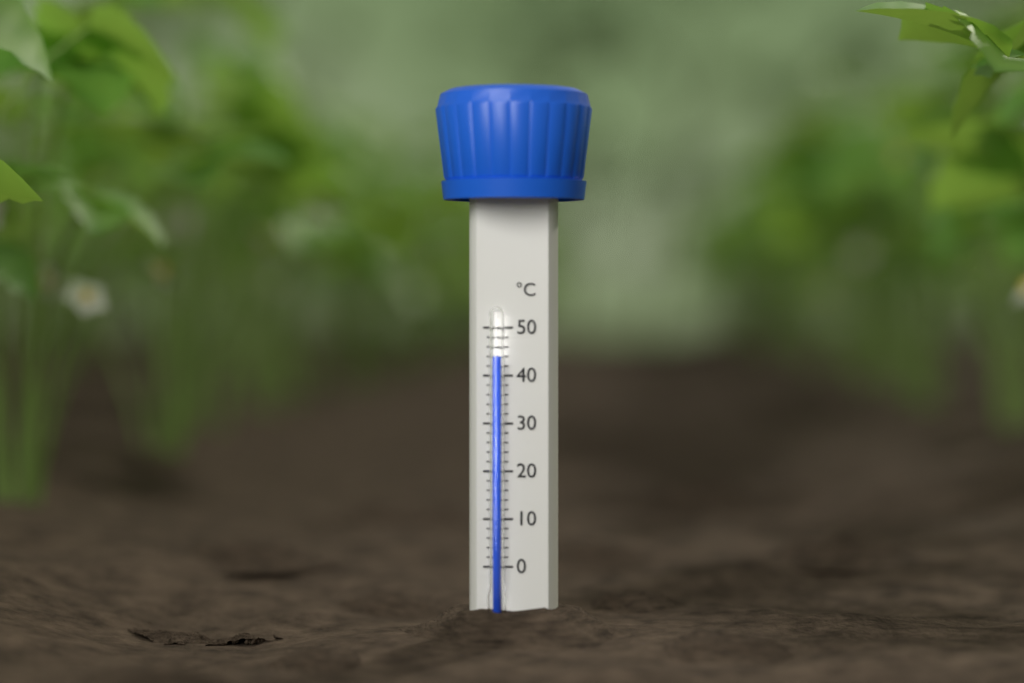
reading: 44 °C
